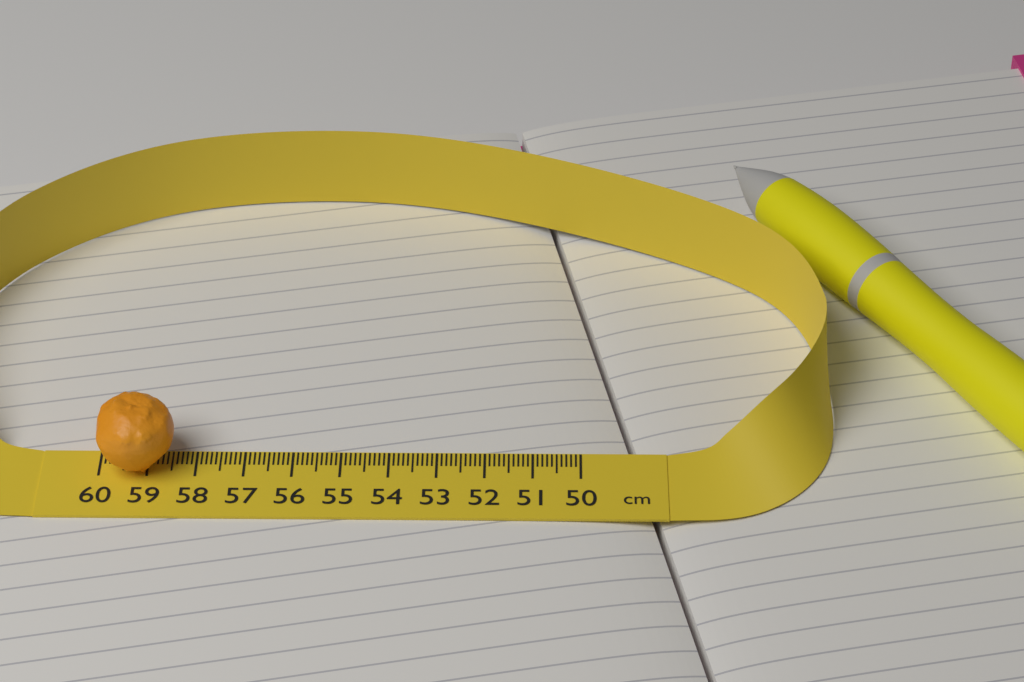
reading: 58.4 cm
